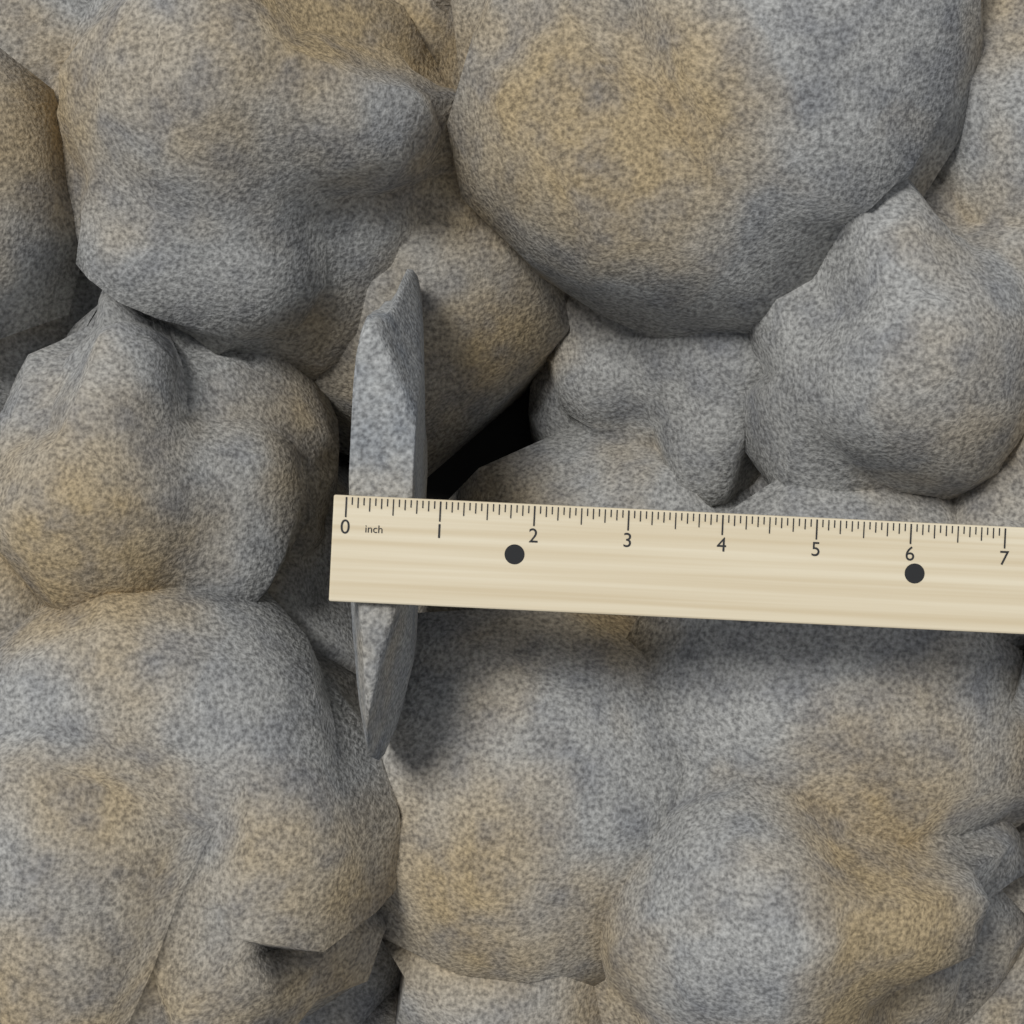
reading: 0.6875 inch
